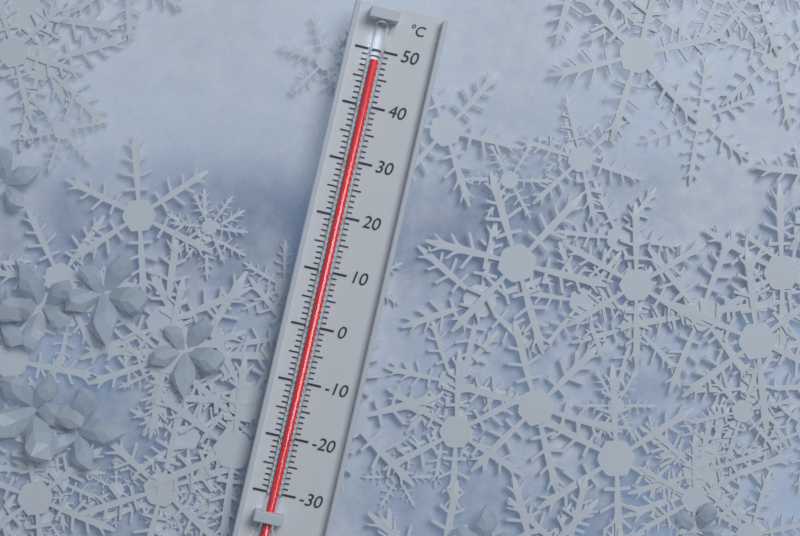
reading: 48 °C
